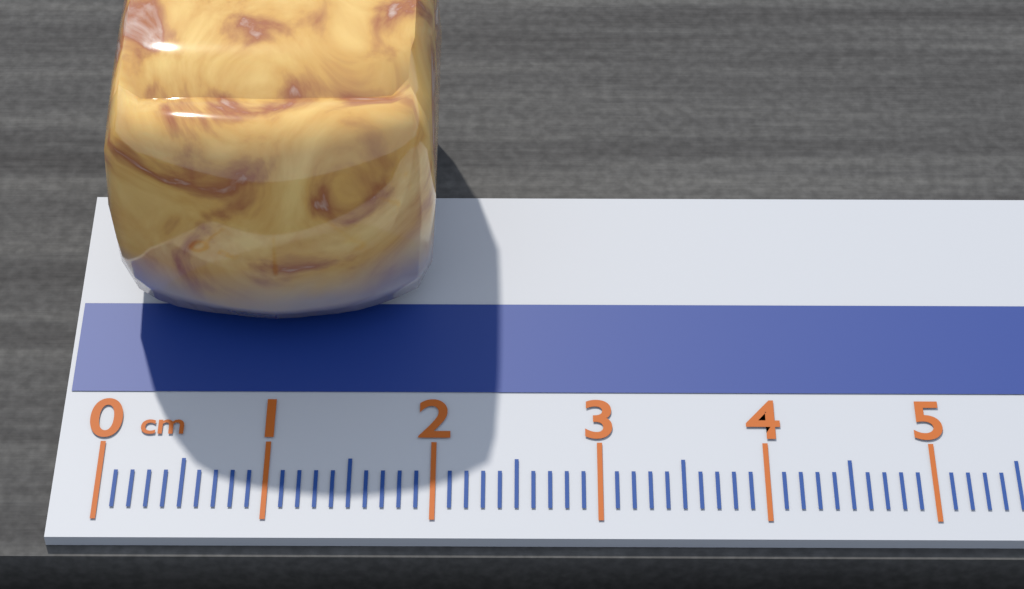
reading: 2.0 cm
